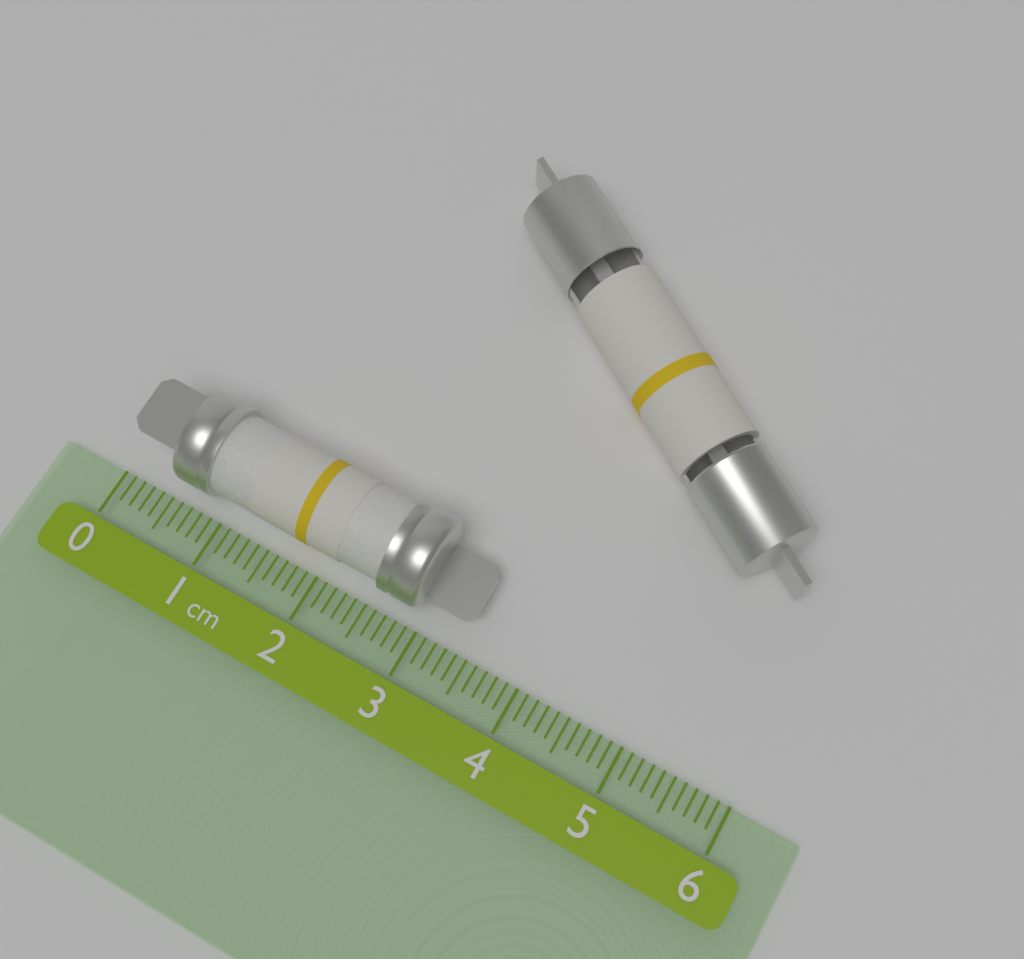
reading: 3.4 cm
